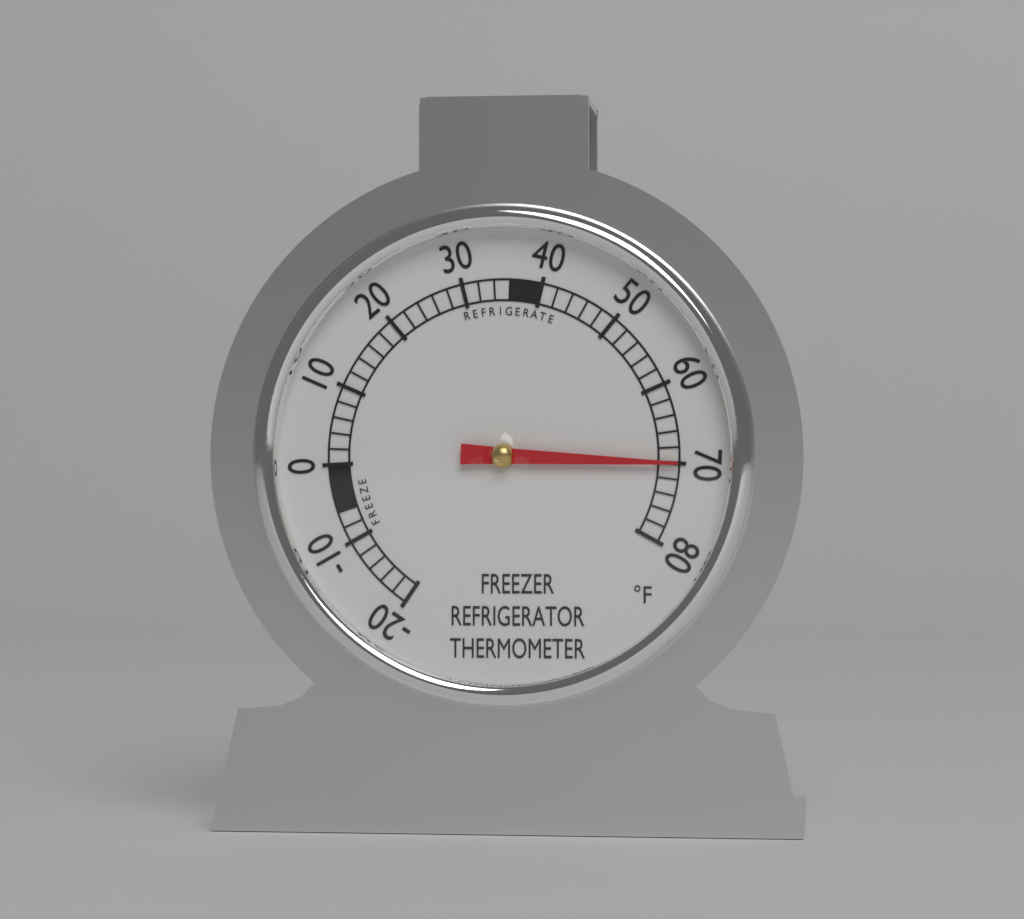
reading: 70 °F
